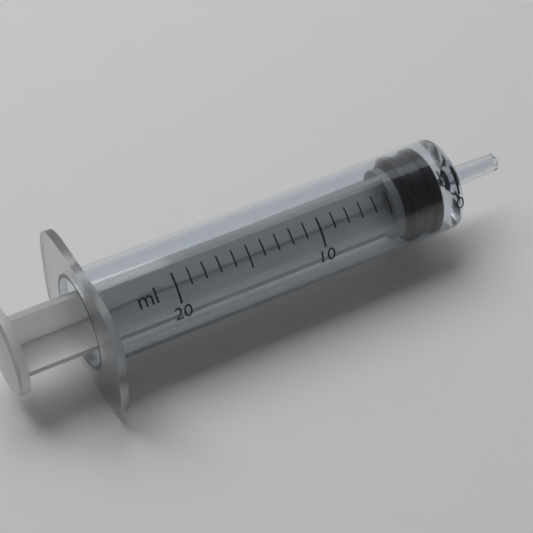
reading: 1 ml
